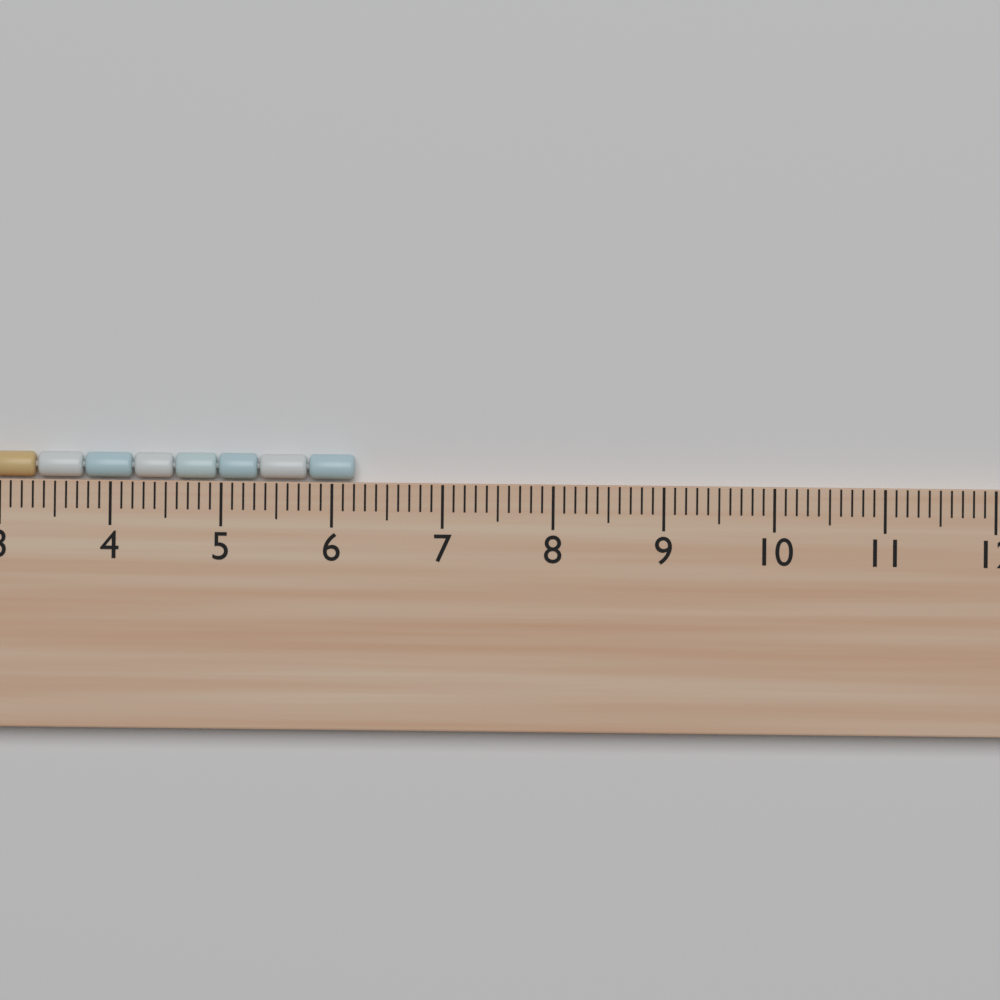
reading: 6.2 cm
